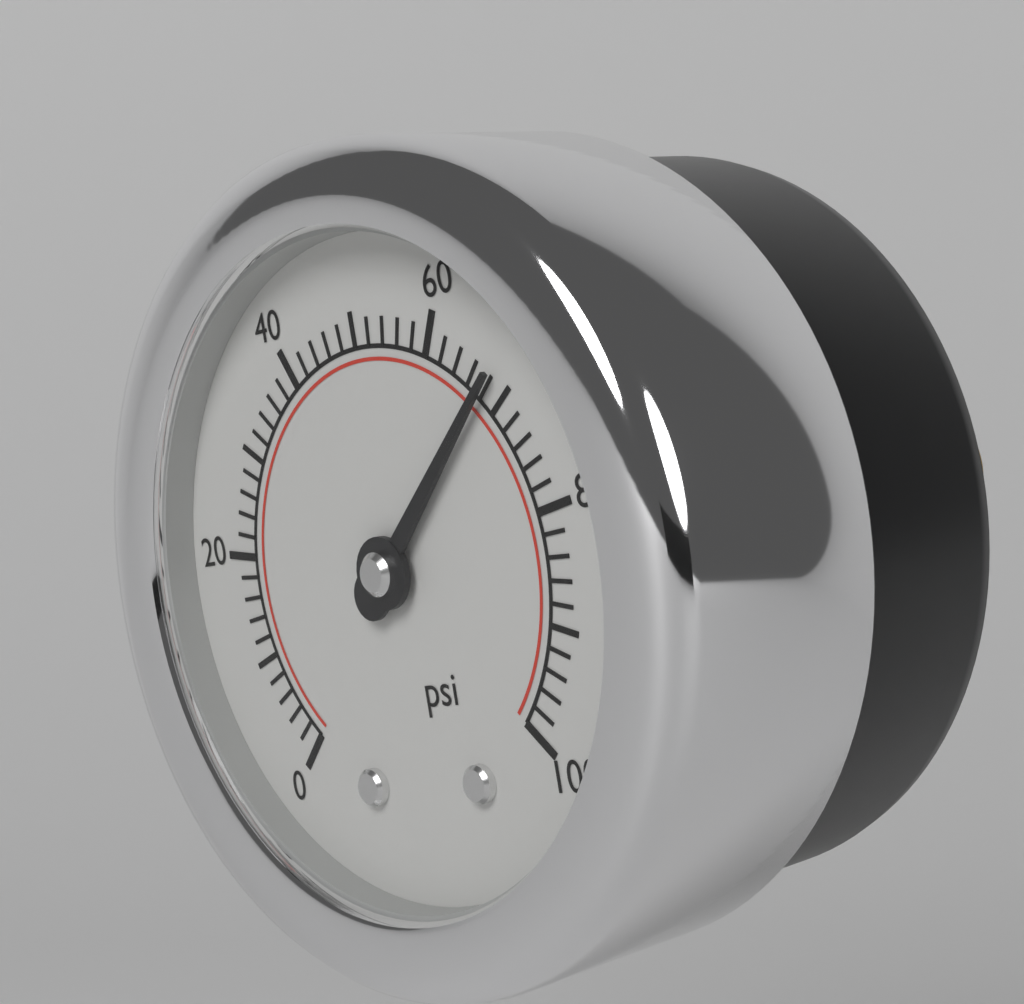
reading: 68 psi
